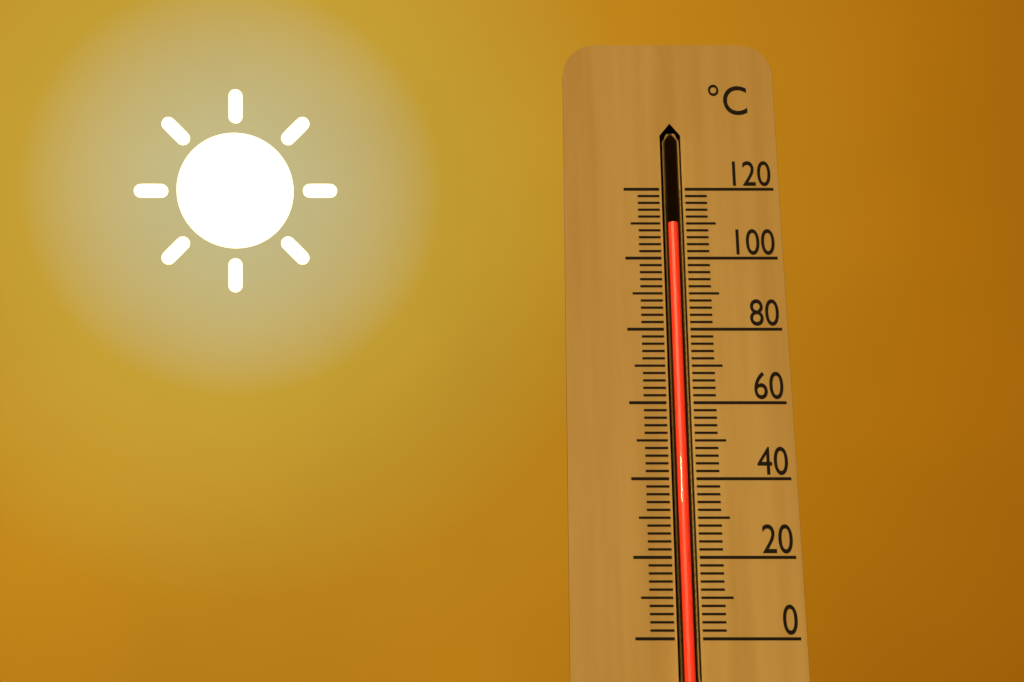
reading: 110 °C
